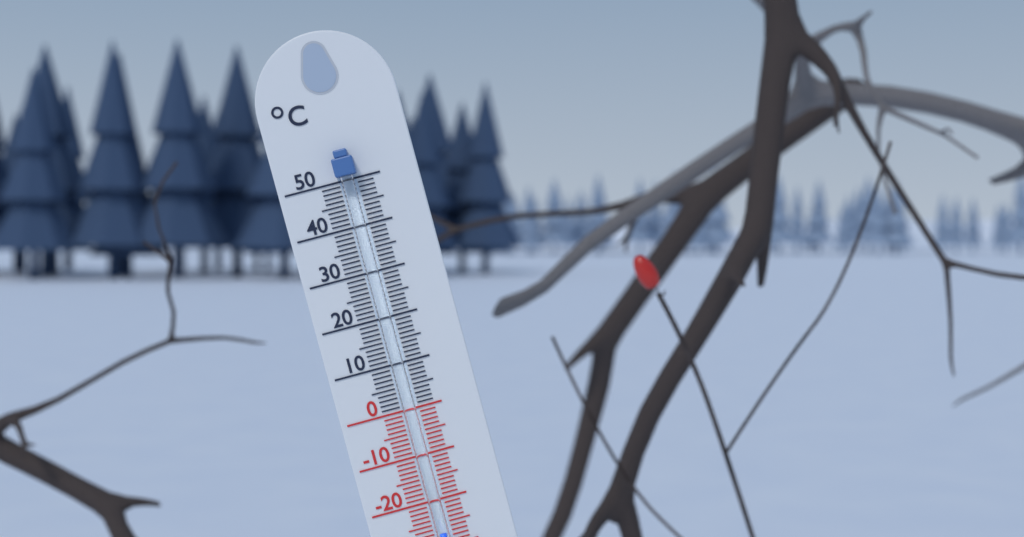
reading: -27 °C
